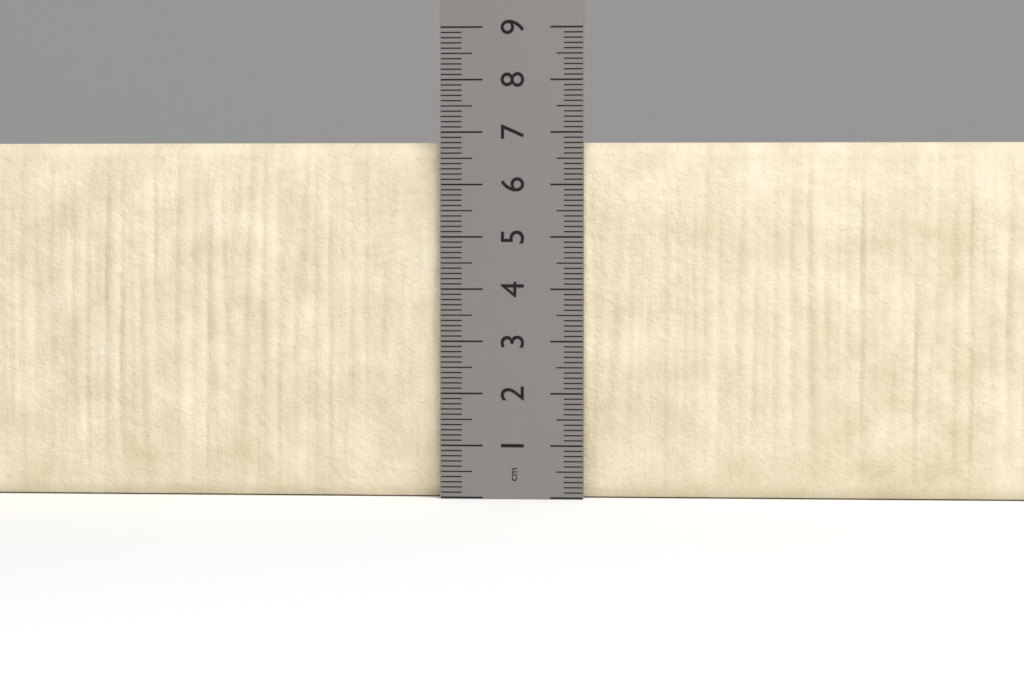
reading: 6.8 cm
